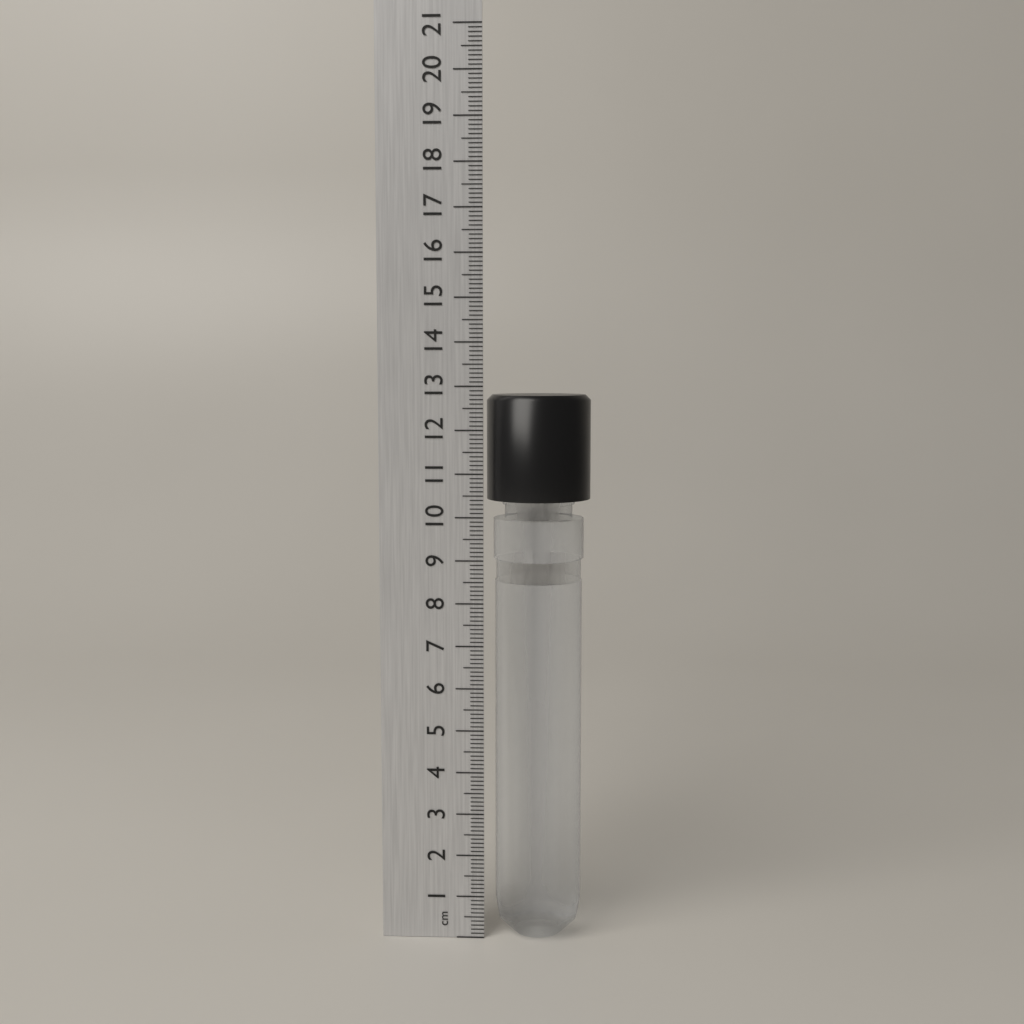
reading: 12.8 cm
